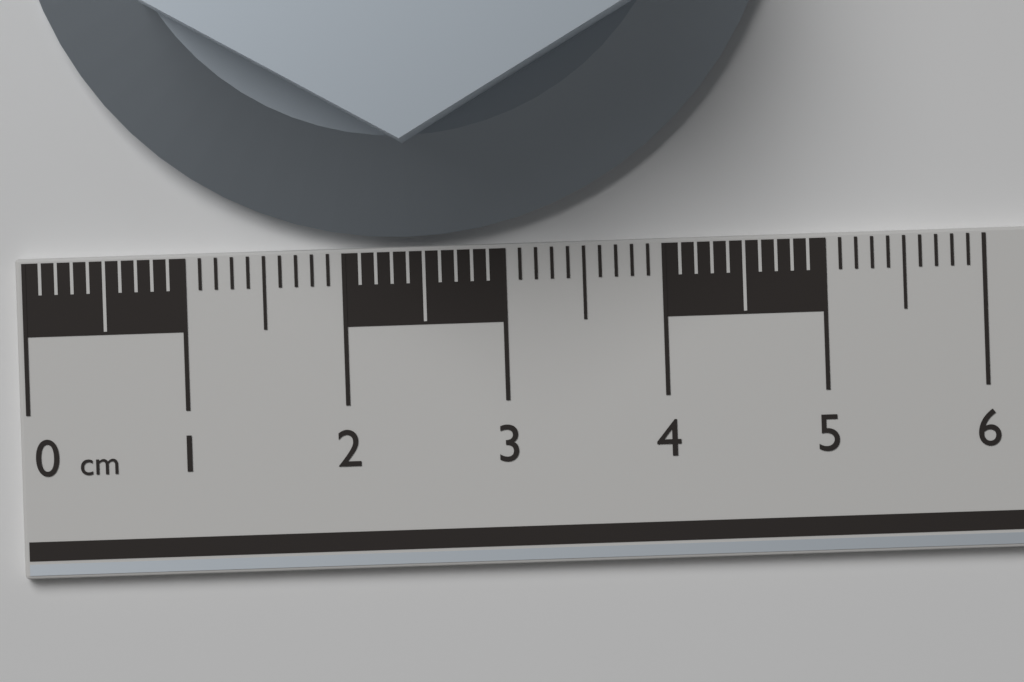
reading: 4.8 cm
